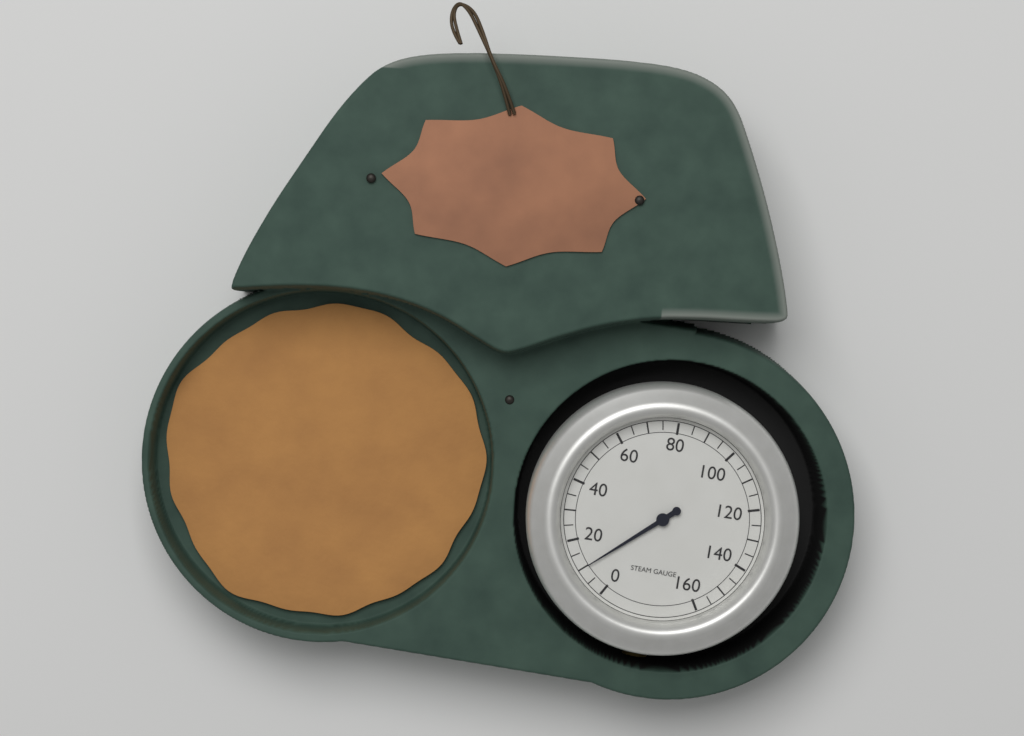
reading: 10 (no unit)
